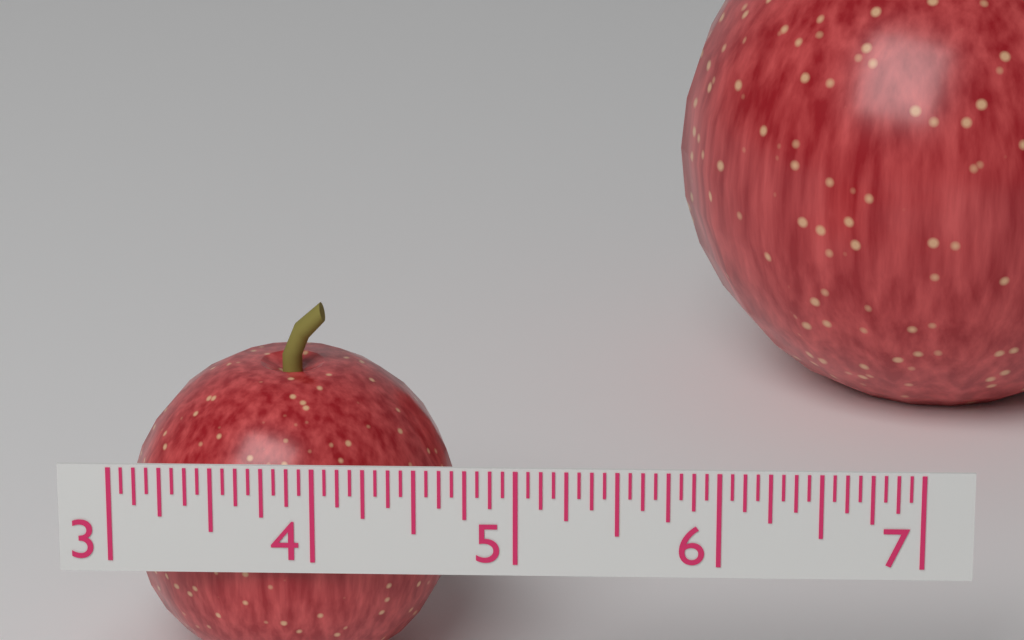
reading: 4.6875 (no unit)
